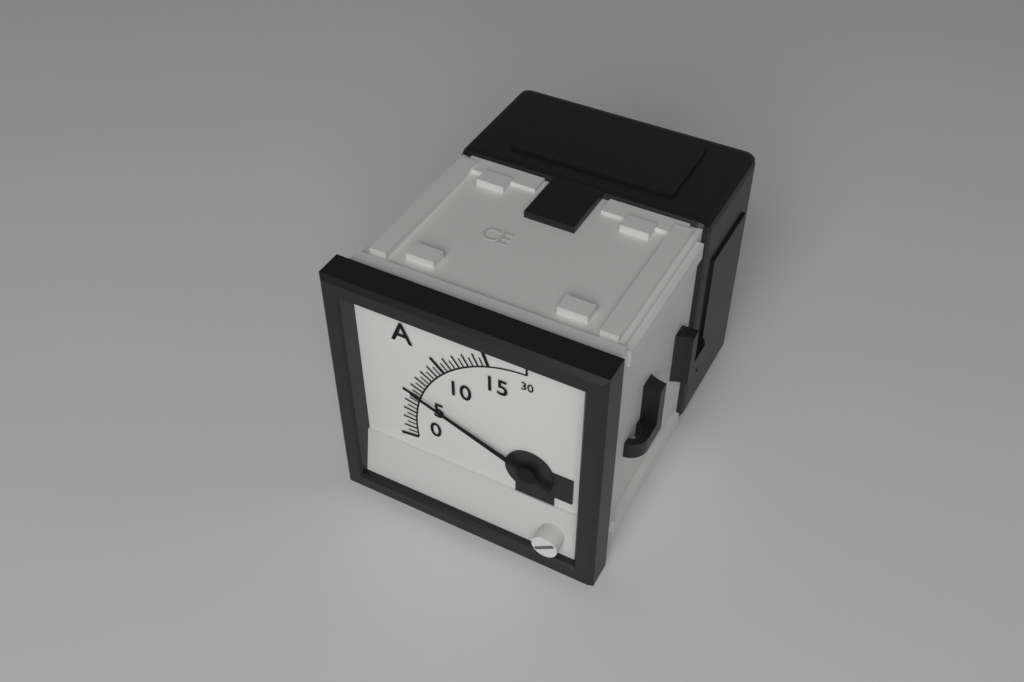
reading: 5.5 A
